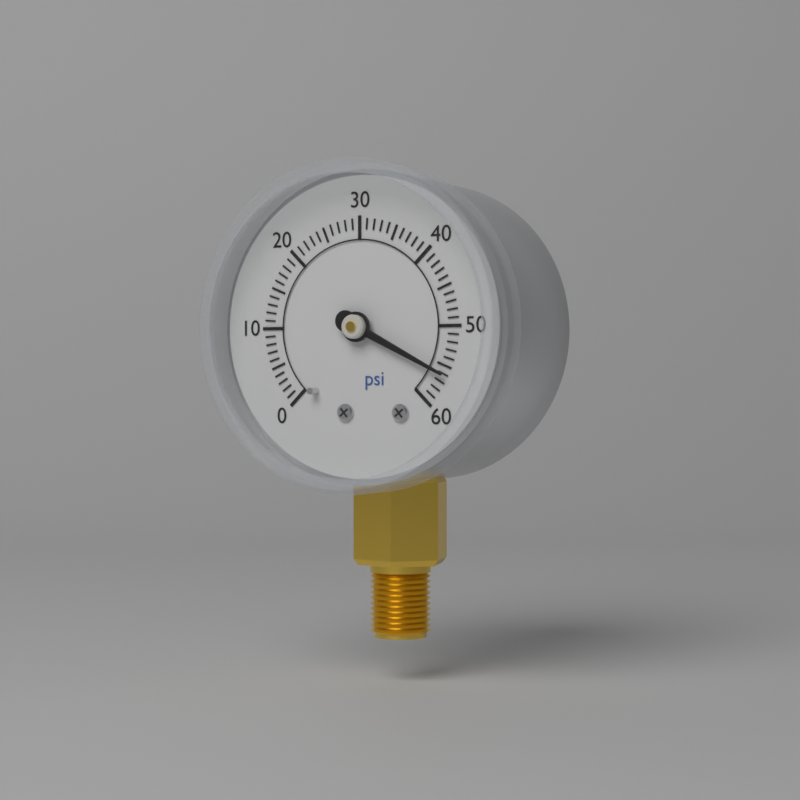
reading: 56 psi
